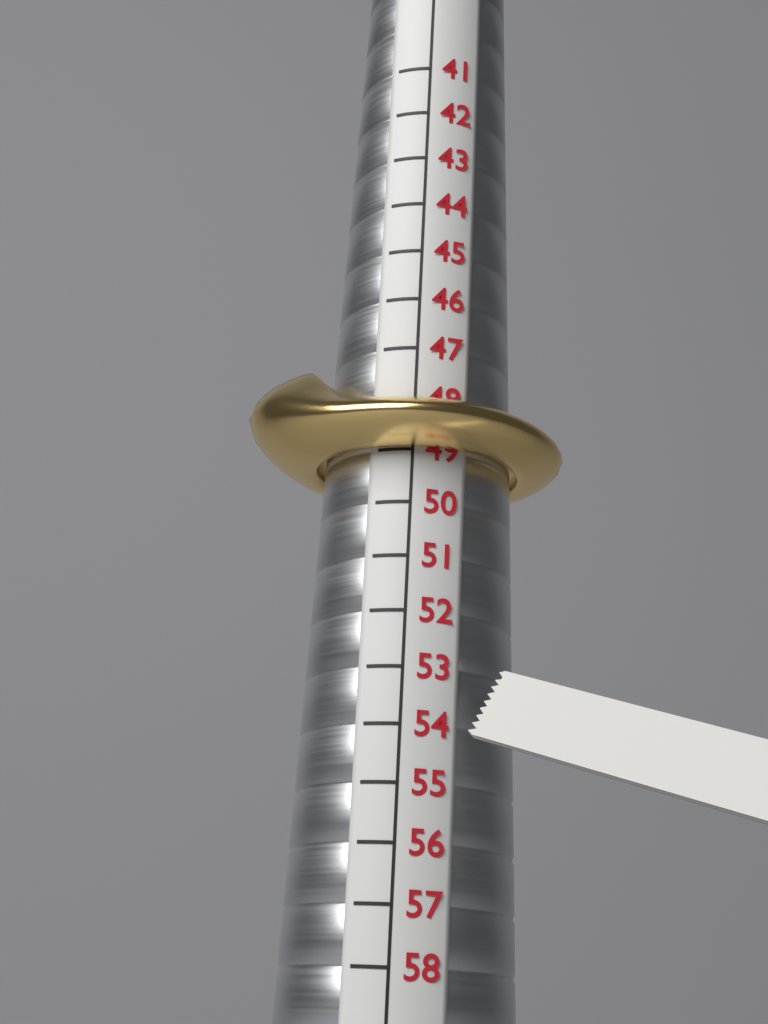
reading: 49 (no unit)
